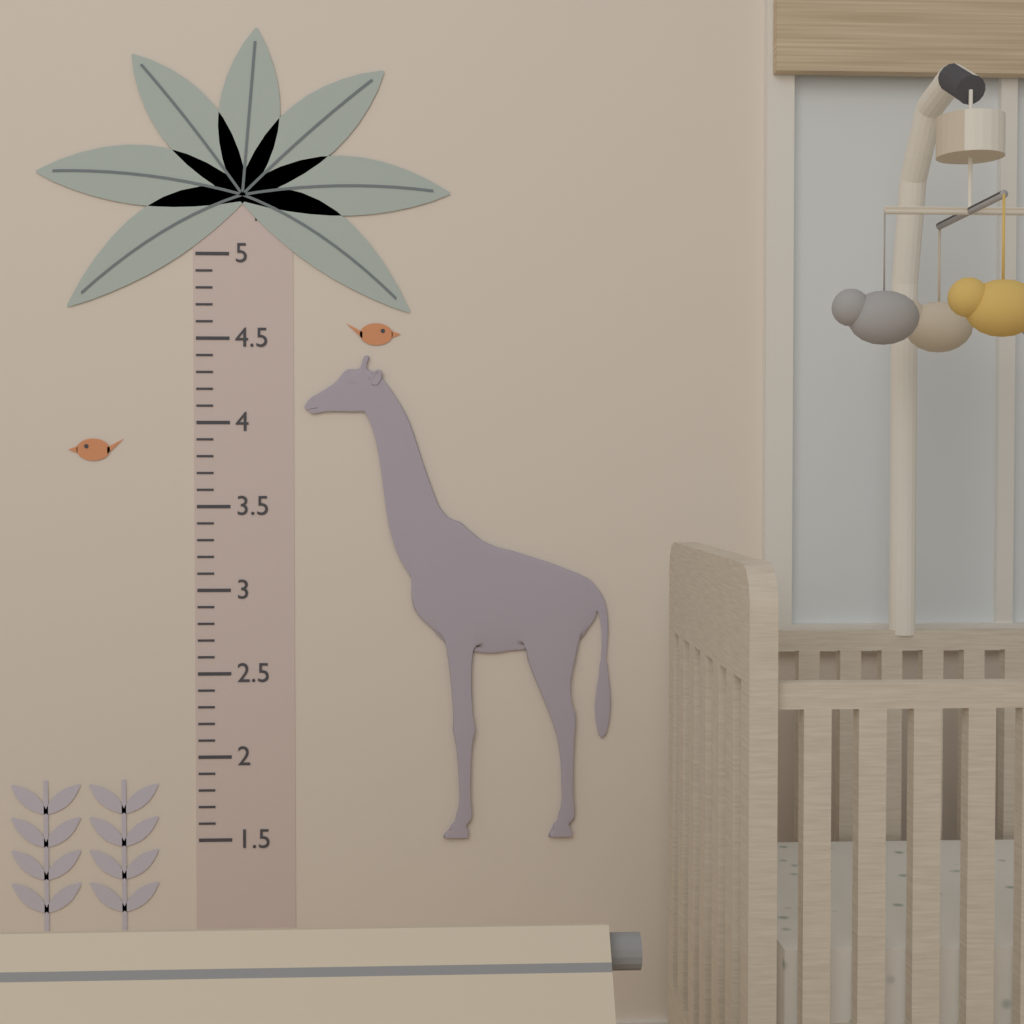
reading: 4.4 ft
